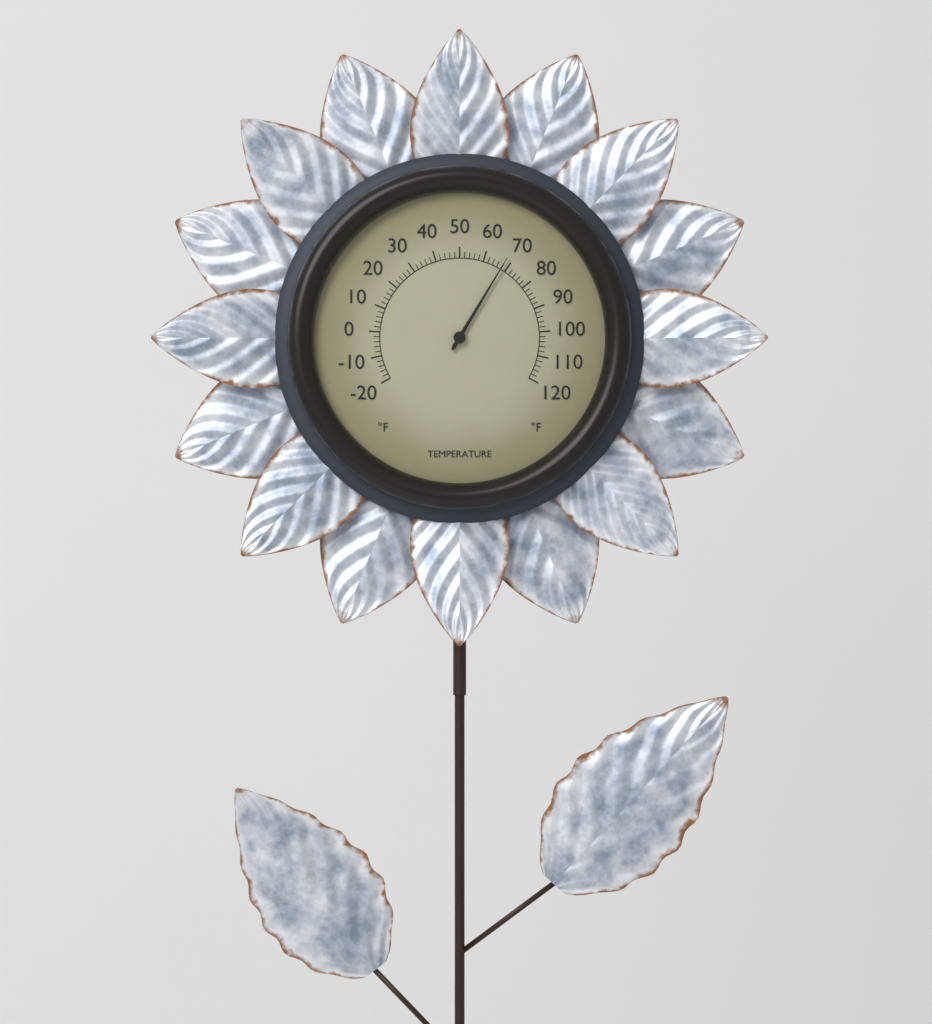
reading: 68 °F
